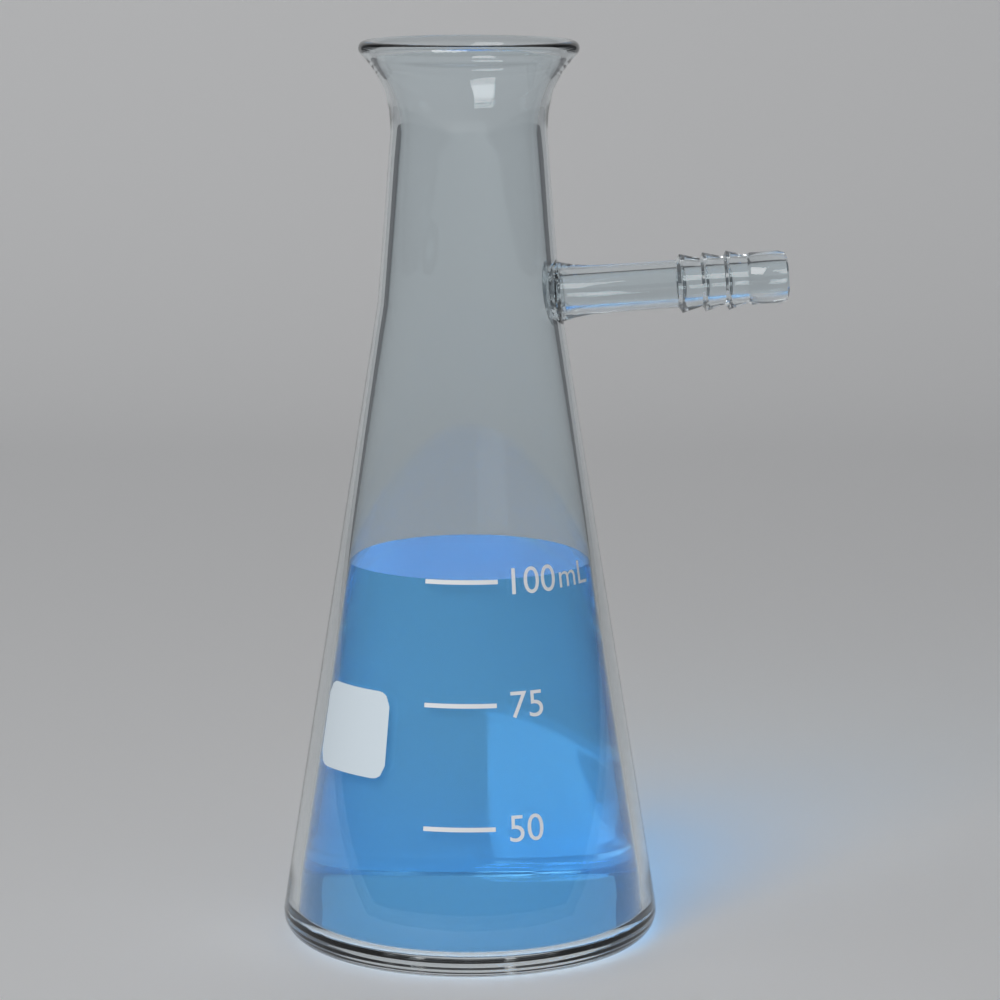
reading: 100 mL
